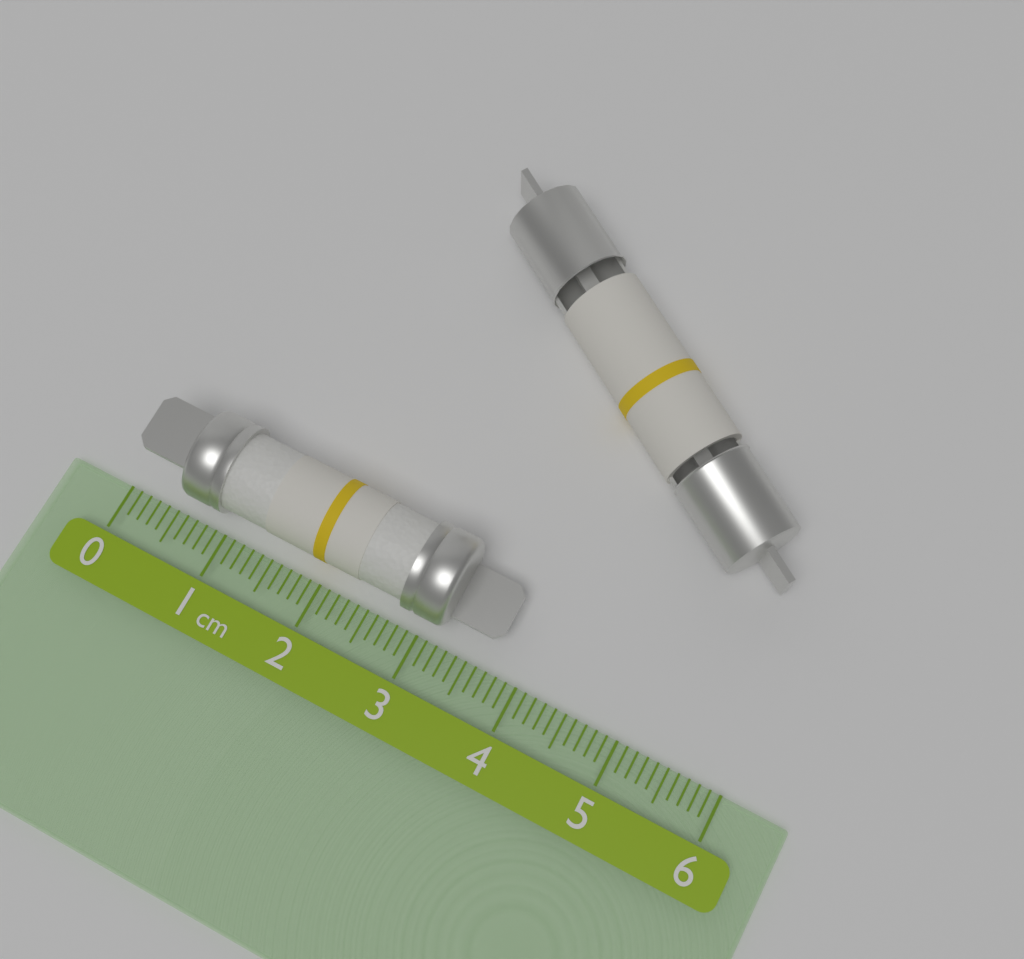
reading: 3.7 cm
